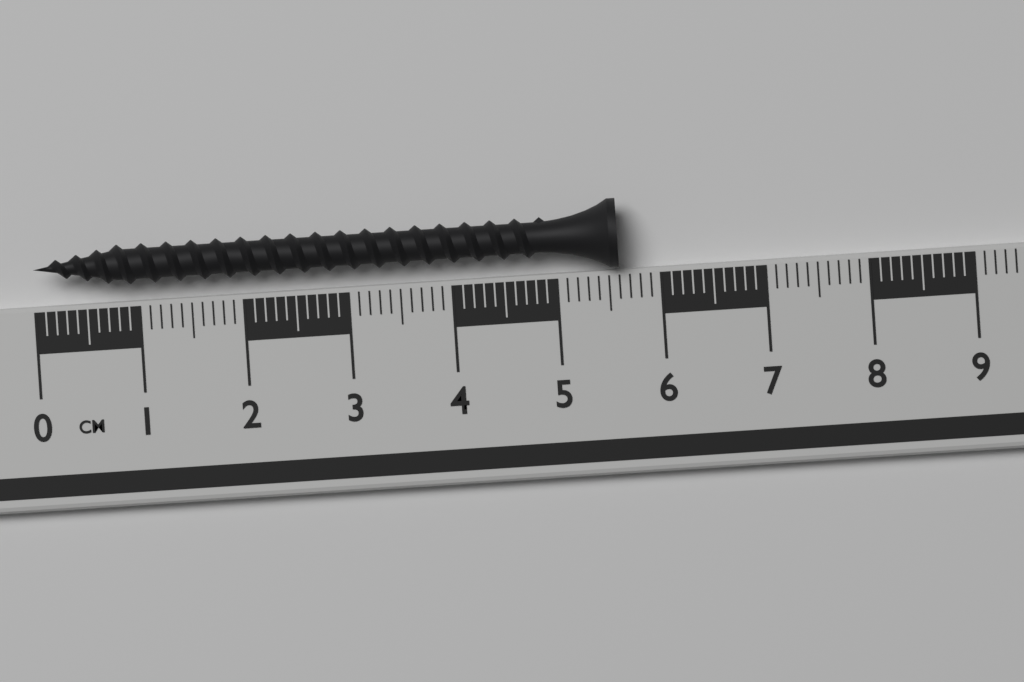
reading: 5.6 cm
